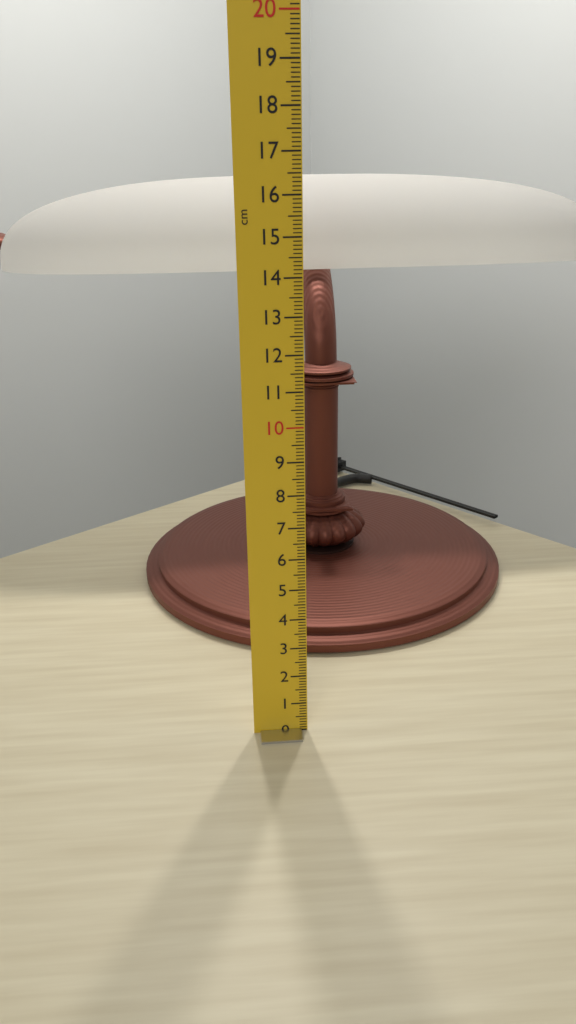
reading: 16.2 cm
